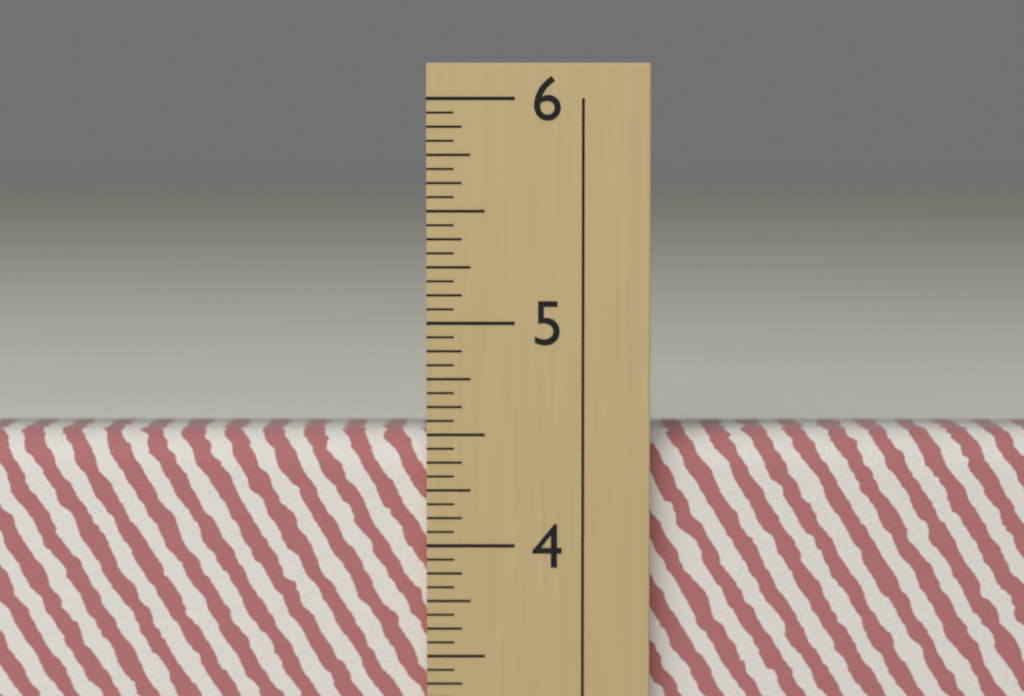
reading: 4.5000 in
